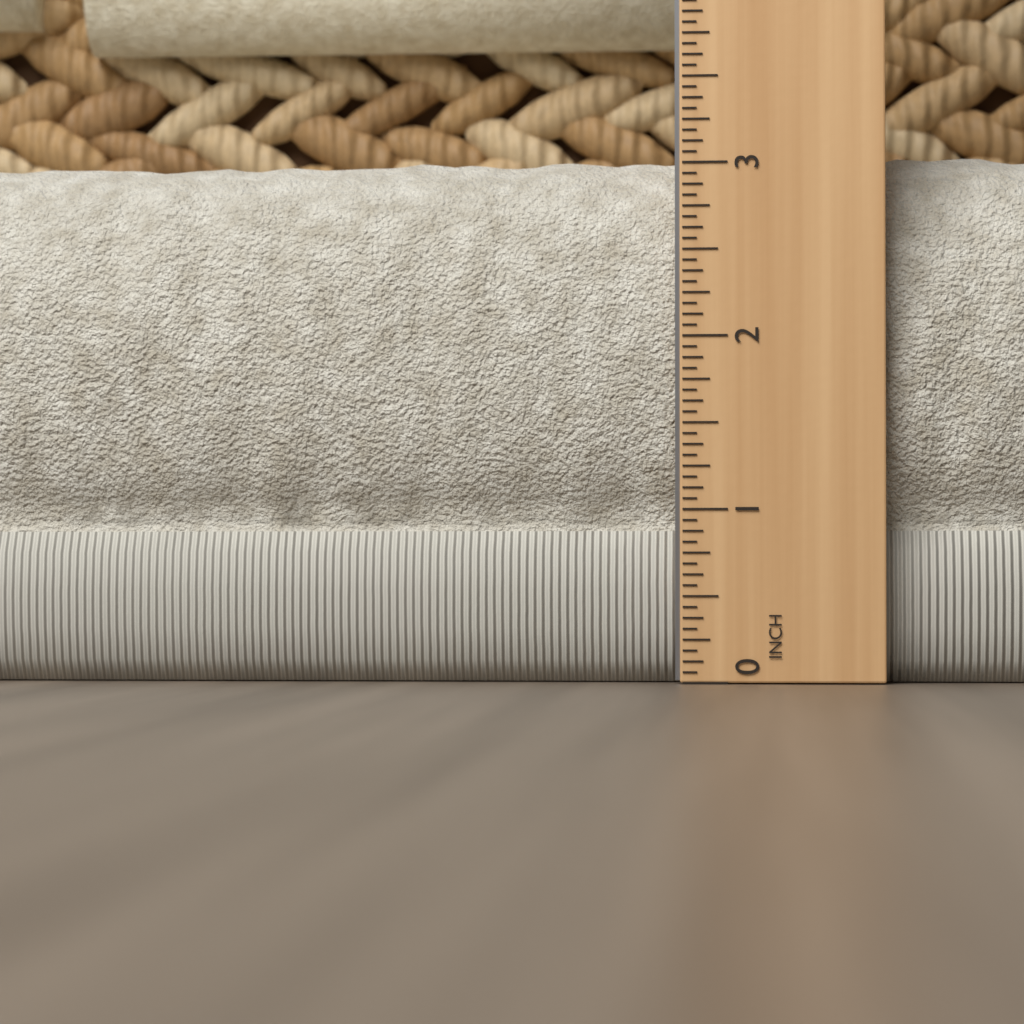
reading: 3.1250 in
